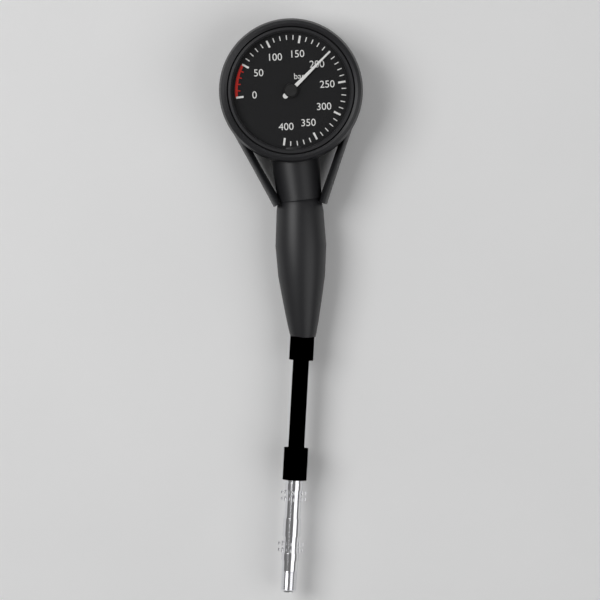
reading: 200 bar
